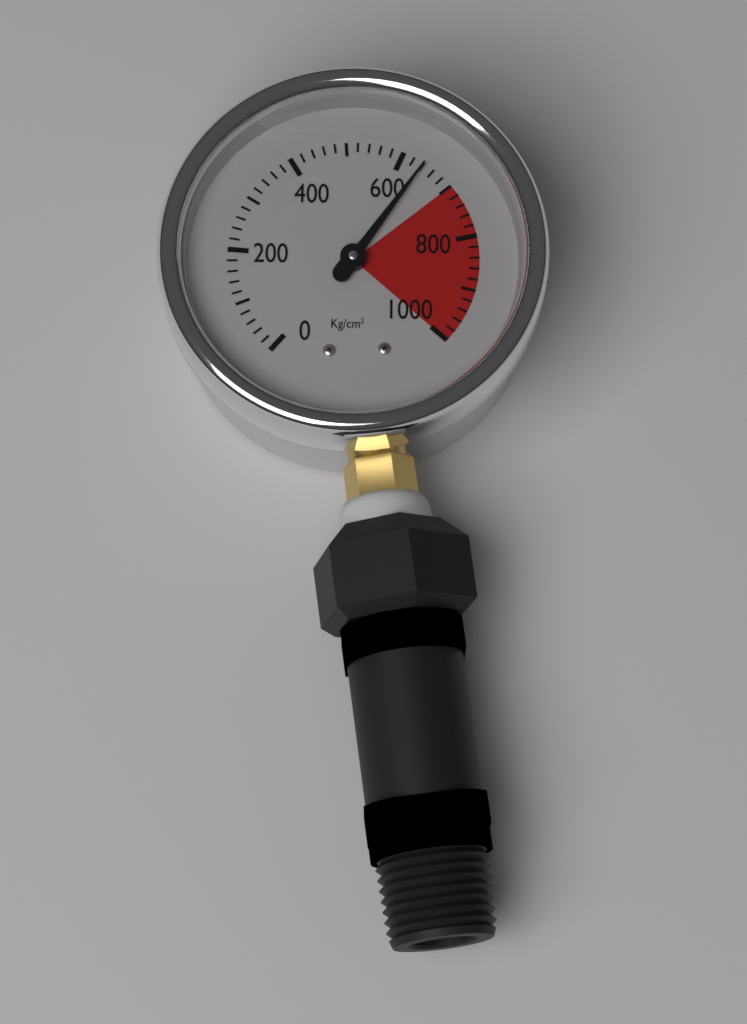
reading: 640 kg/cm²
